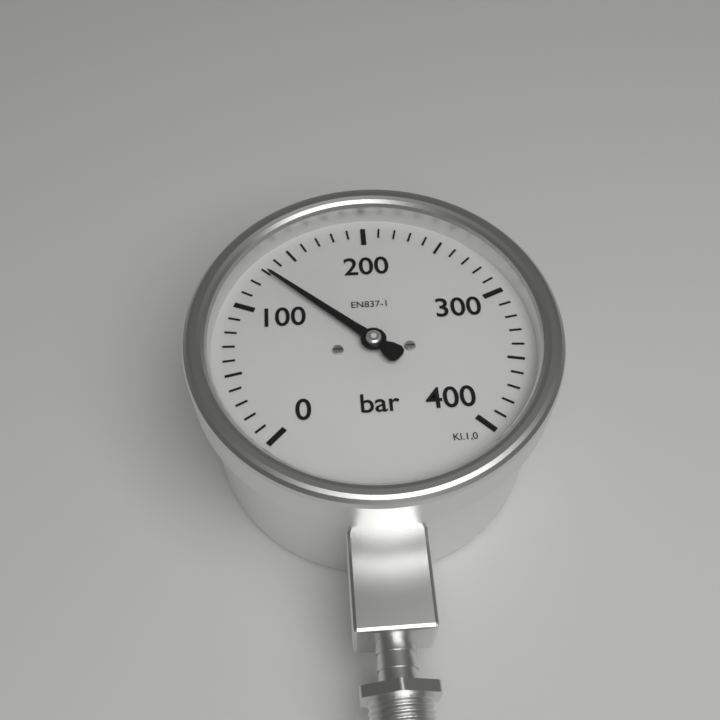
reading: 130 bar
